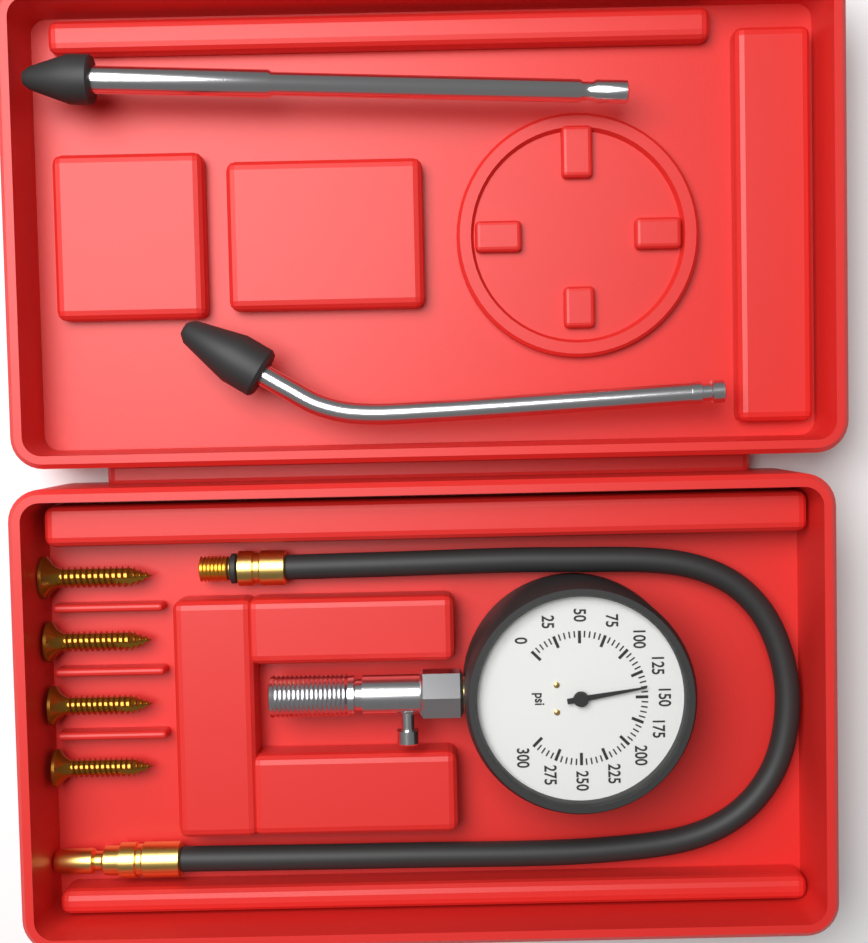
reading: 140 psi
